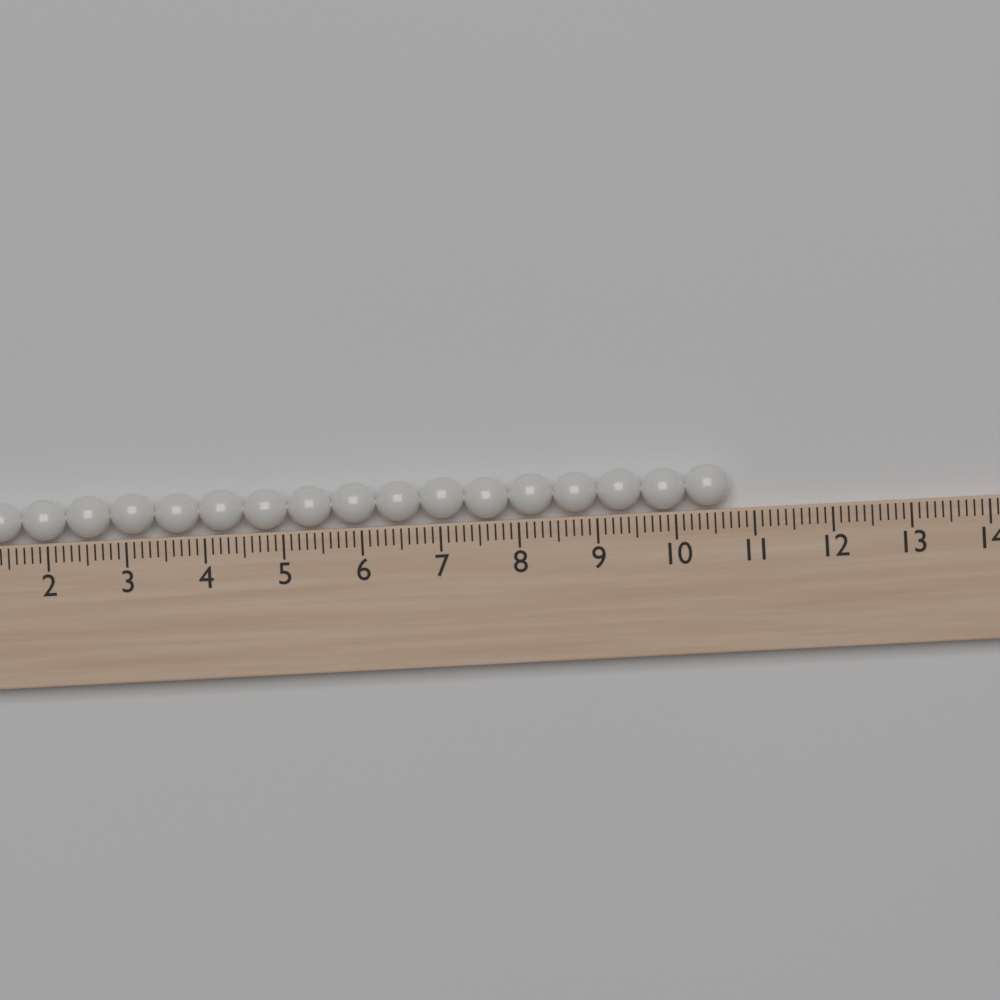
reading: 10.7 (no unit)
